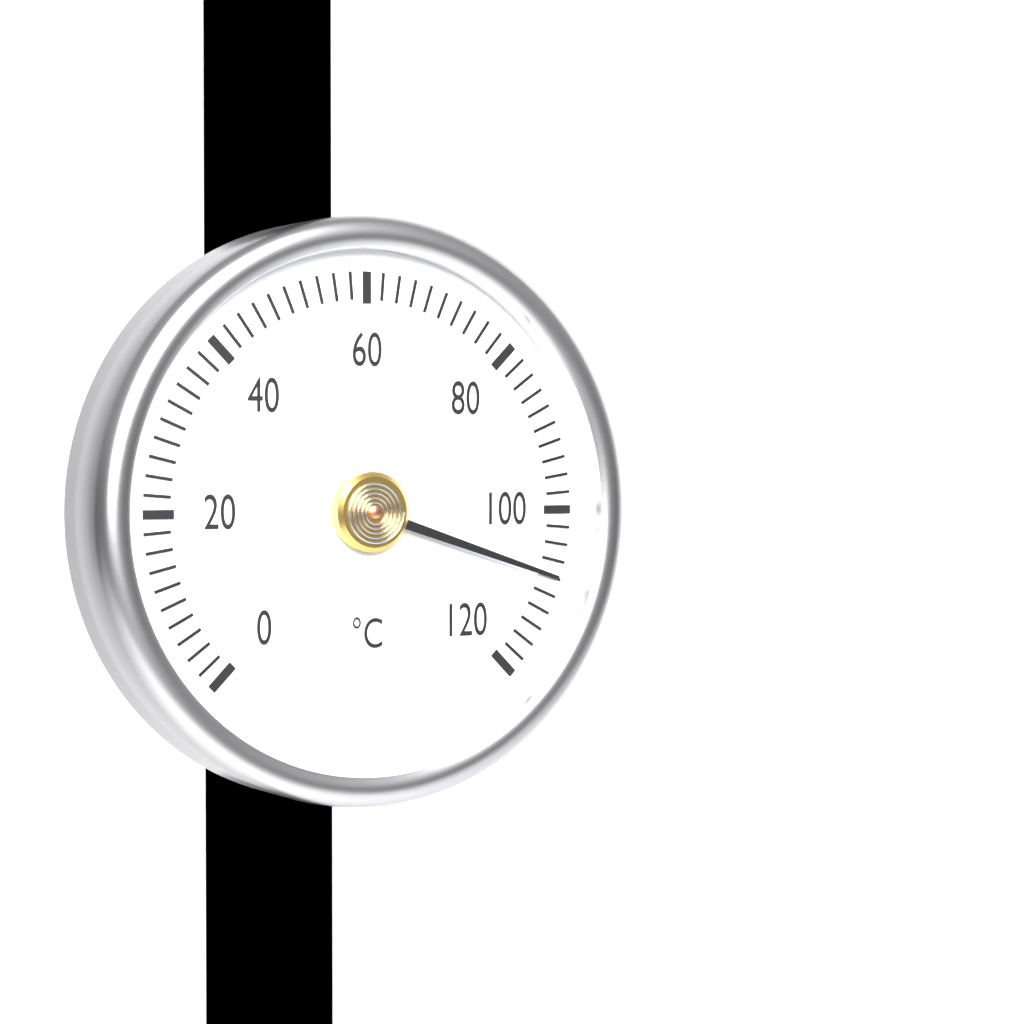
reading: 108 °C
